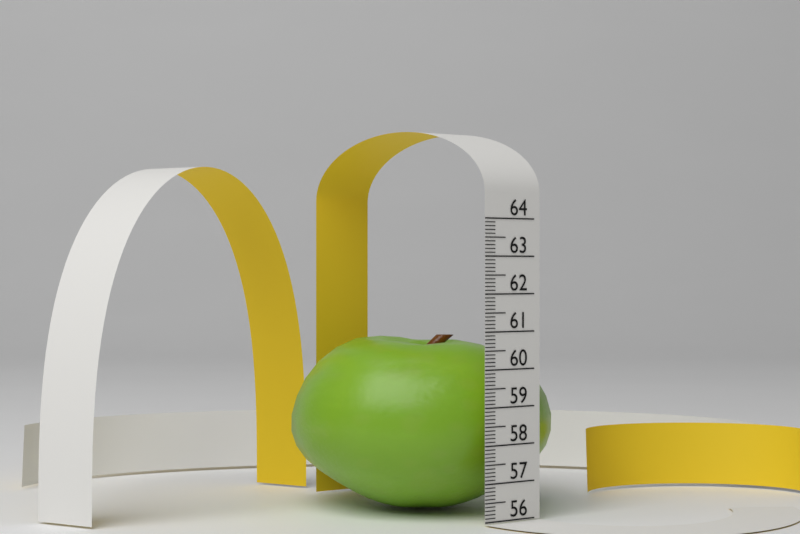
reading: 60.8 (no unit)
